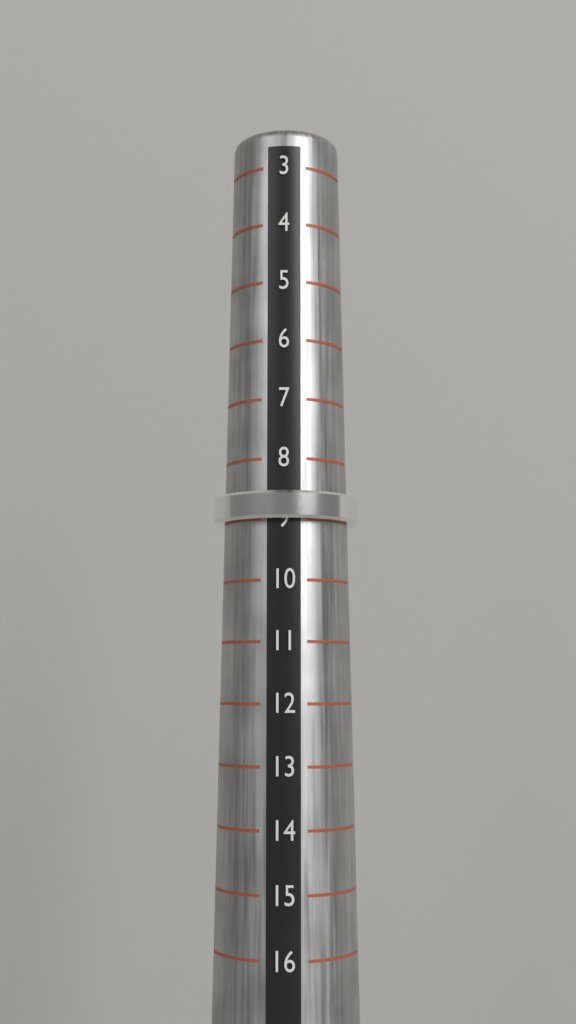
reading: 9 (no unit)
